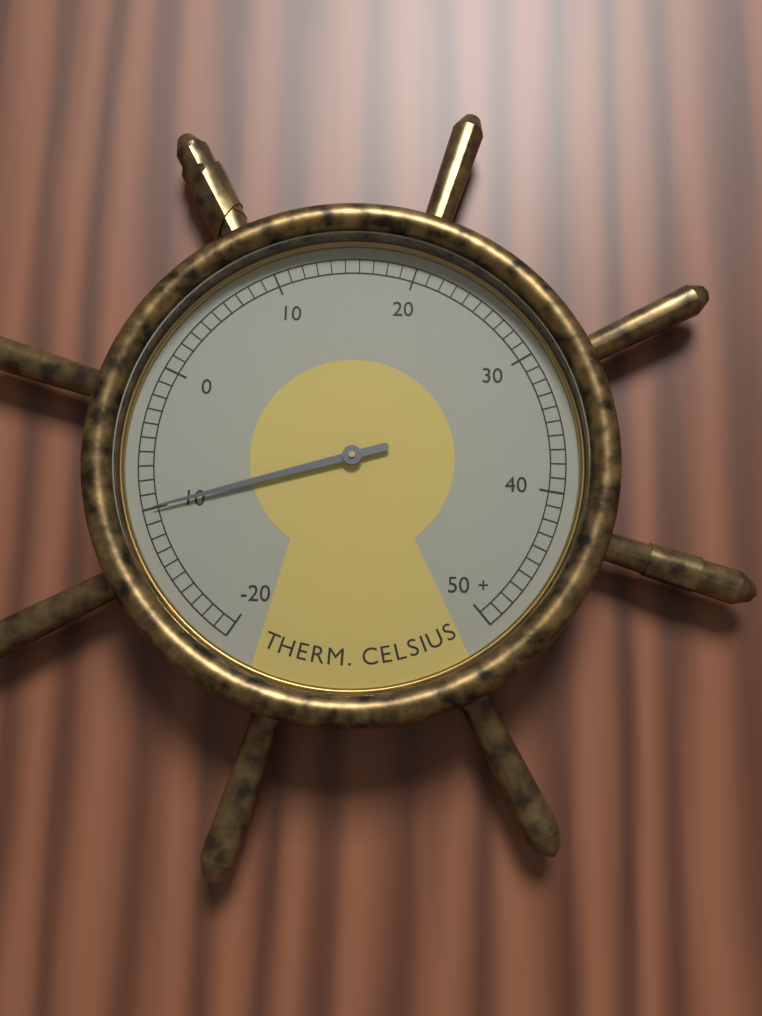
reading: -10 °C
